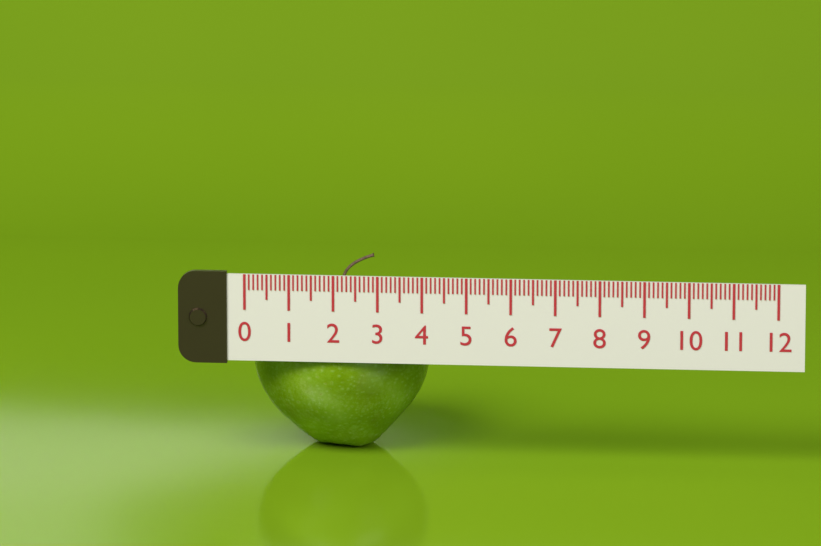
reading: 4.0 (no unit)
